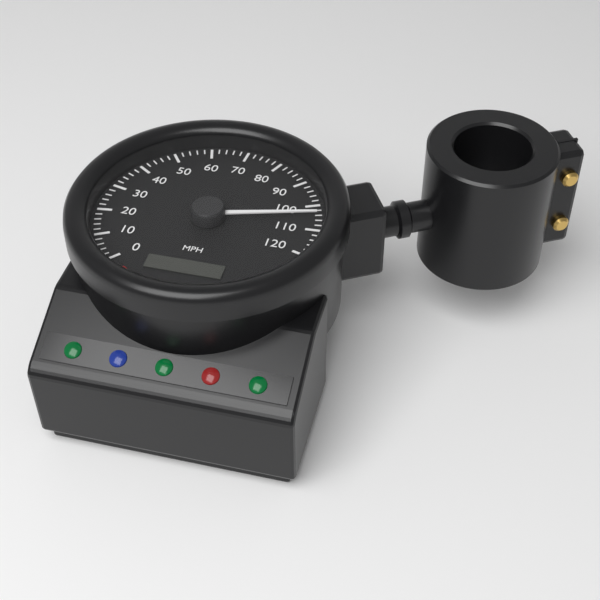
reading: 104 mph
